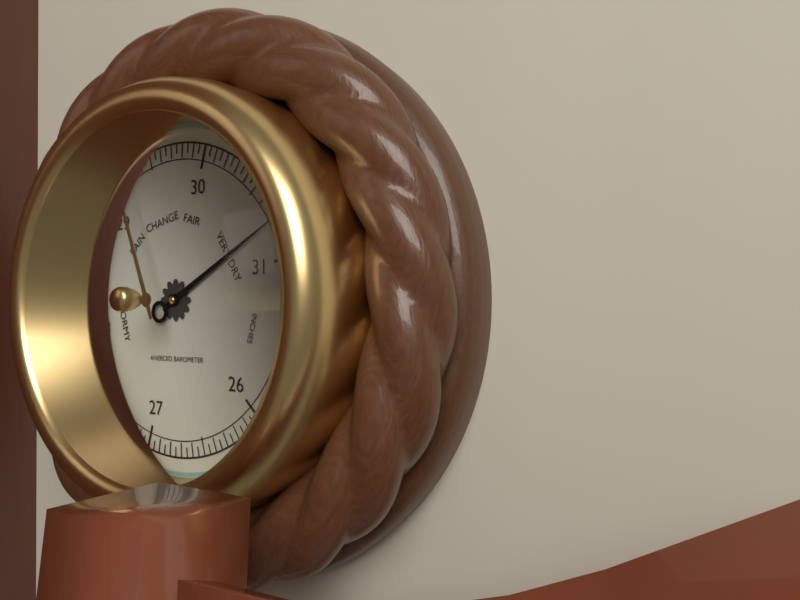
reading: 30.75 inHg
